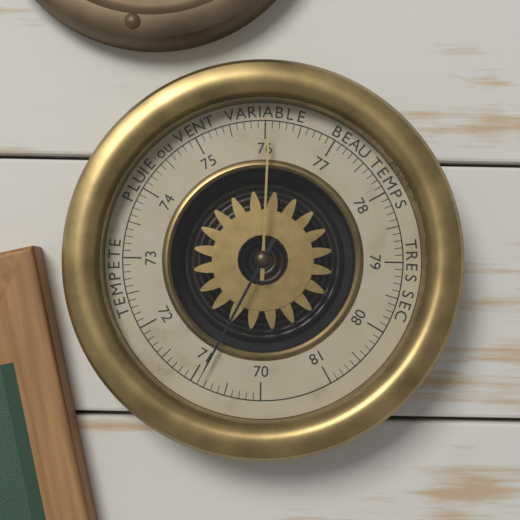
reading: 70.9 (no unit)
